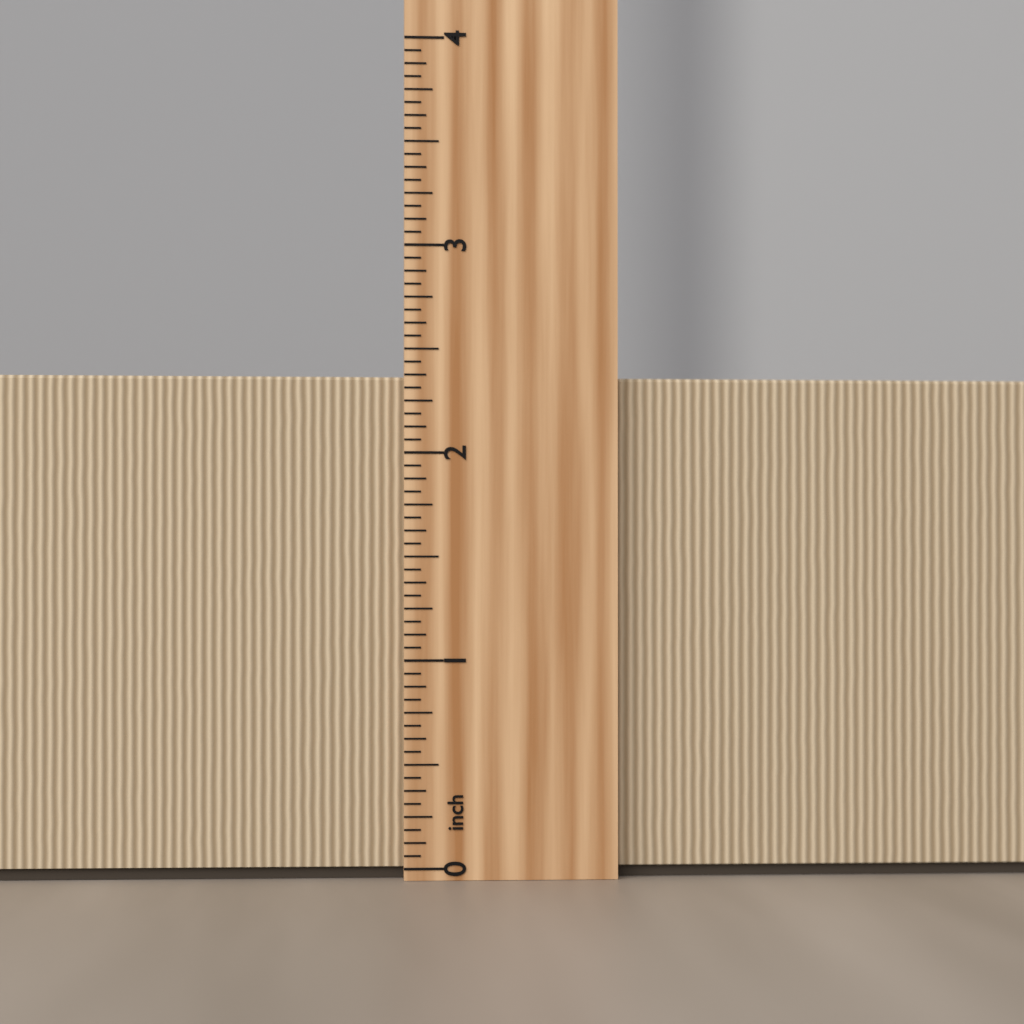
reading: 2.3750 inch
